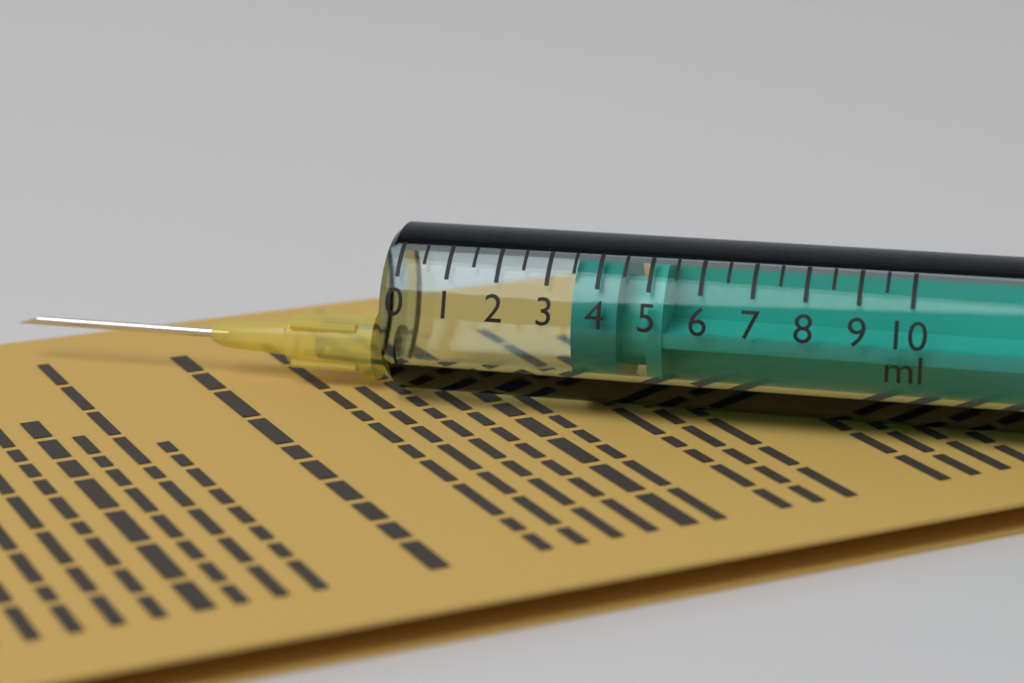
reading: 3.5 ml
